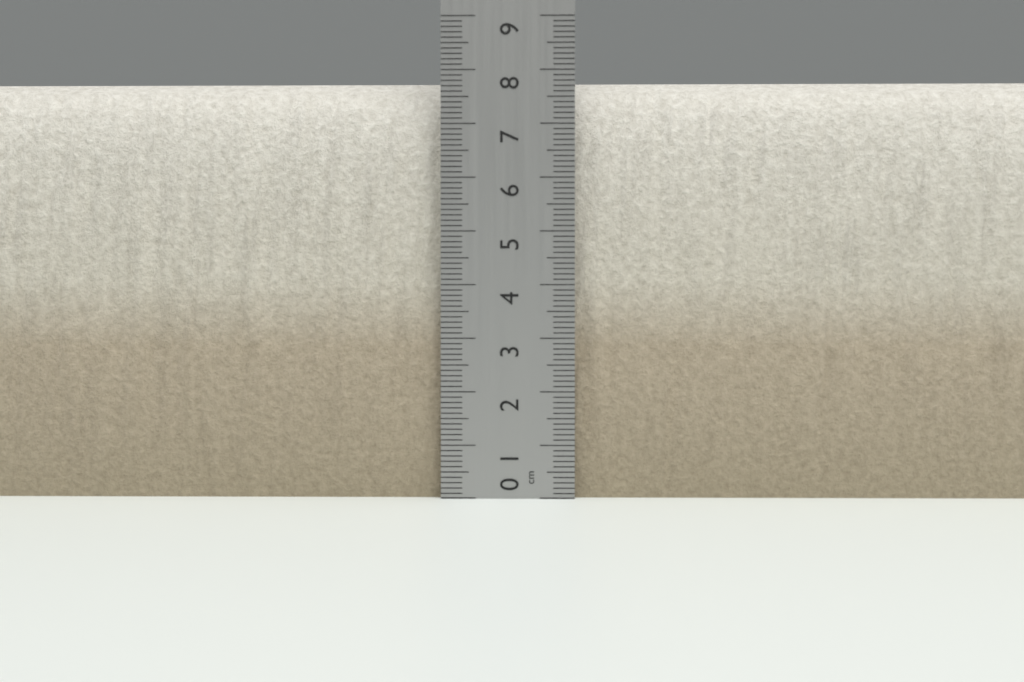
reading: 7.9 cm
